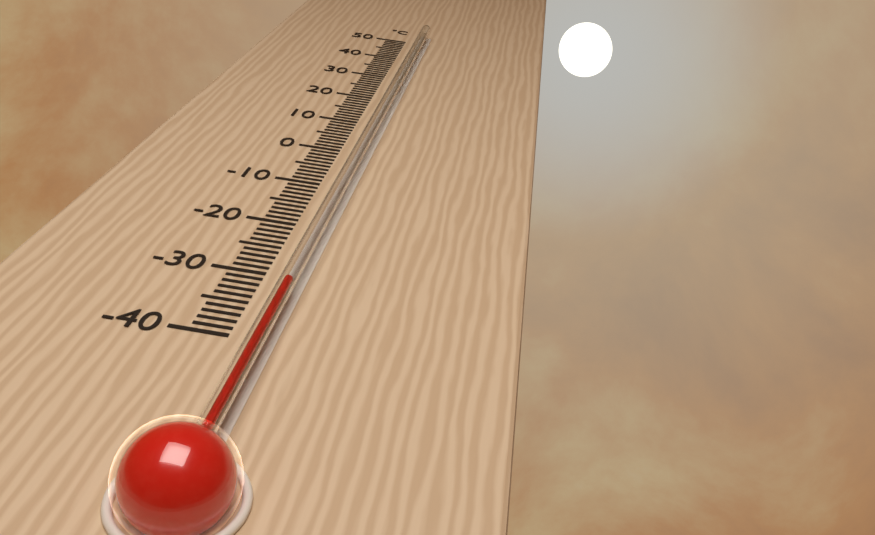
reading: -33 °C
